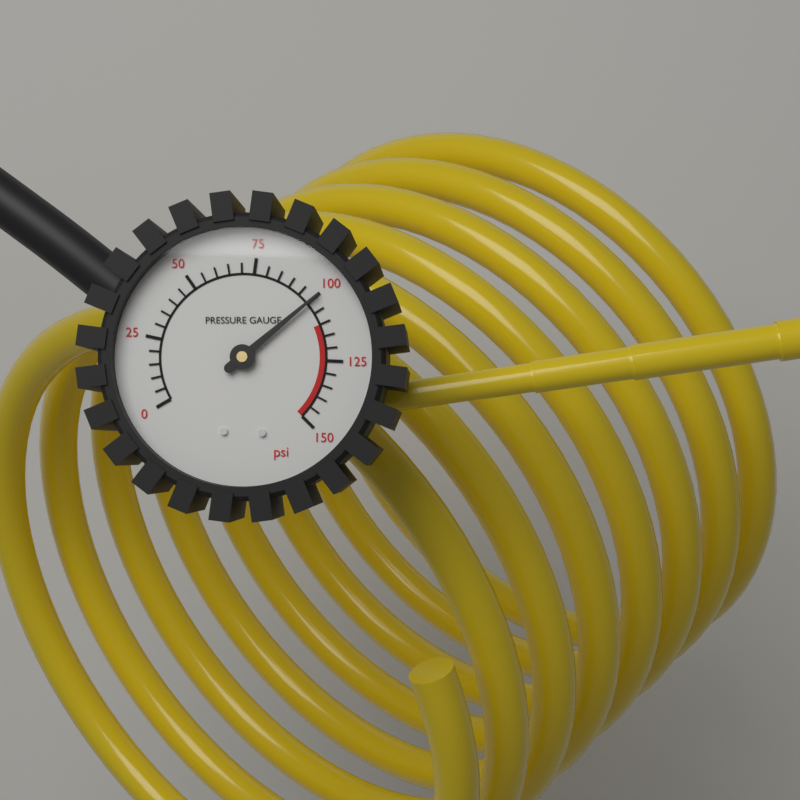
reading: 100 psi
